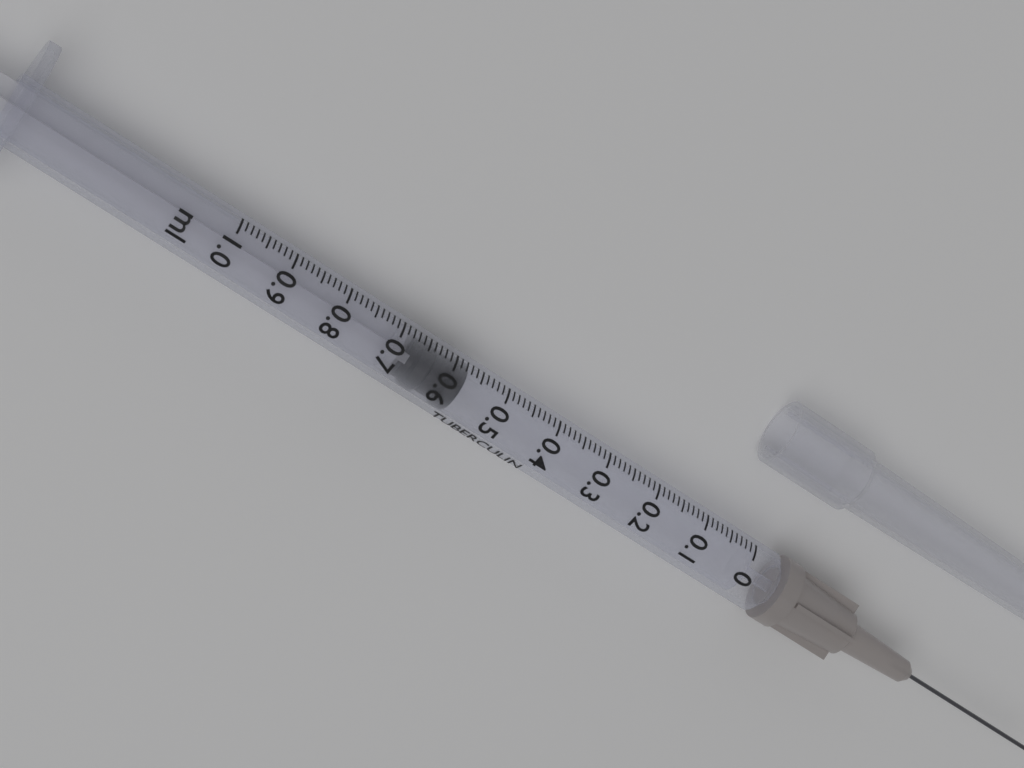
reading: 0.57 ml
